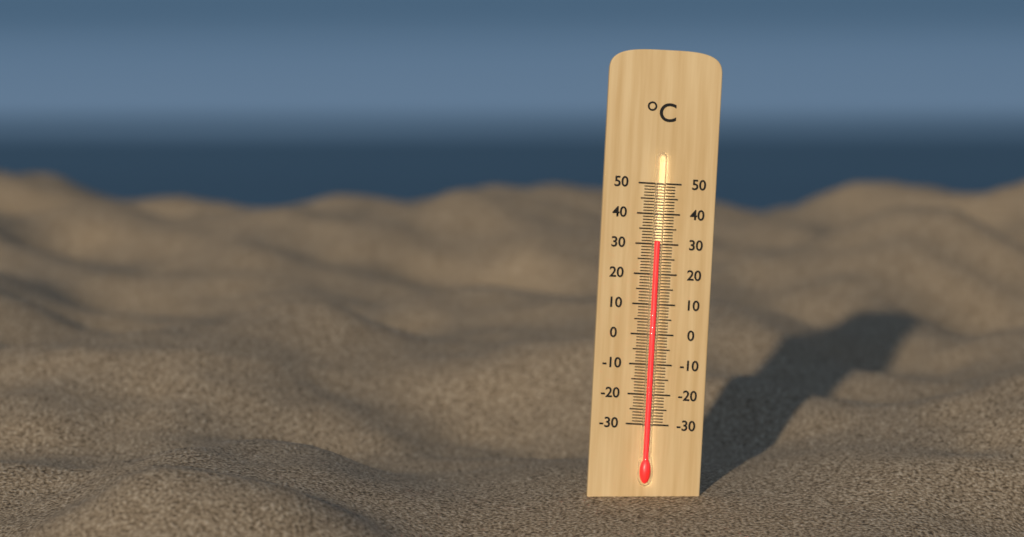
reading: 31 °C
